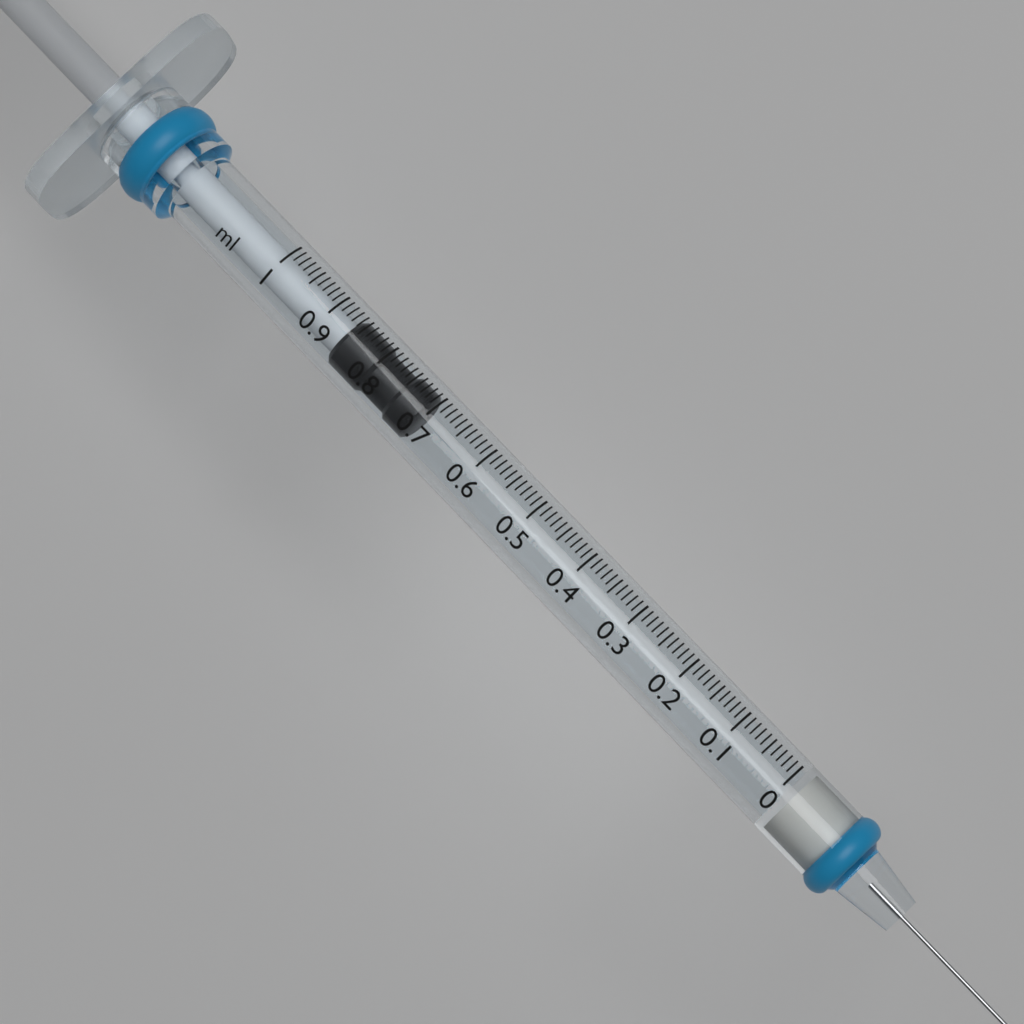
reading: 0.71 ml
